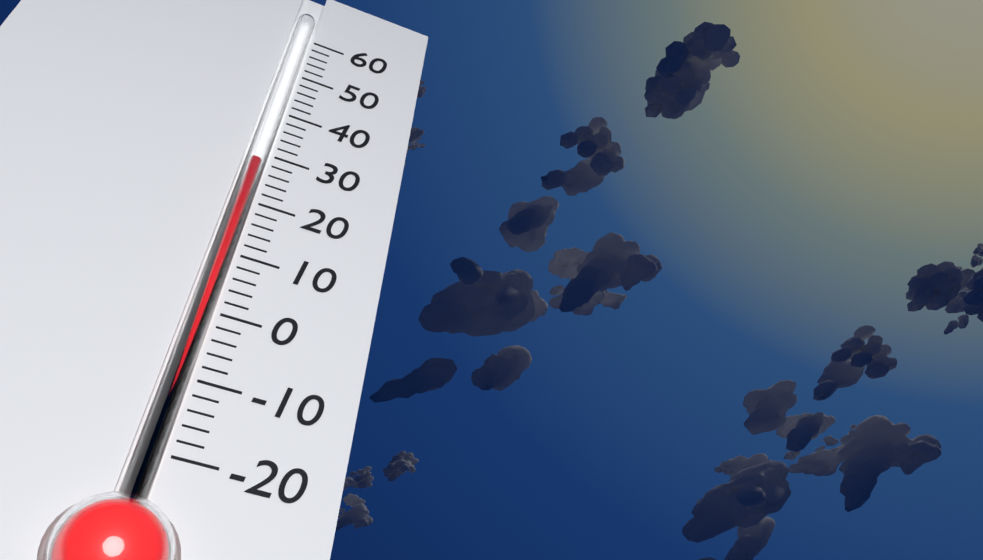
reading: 28 (no unit)
